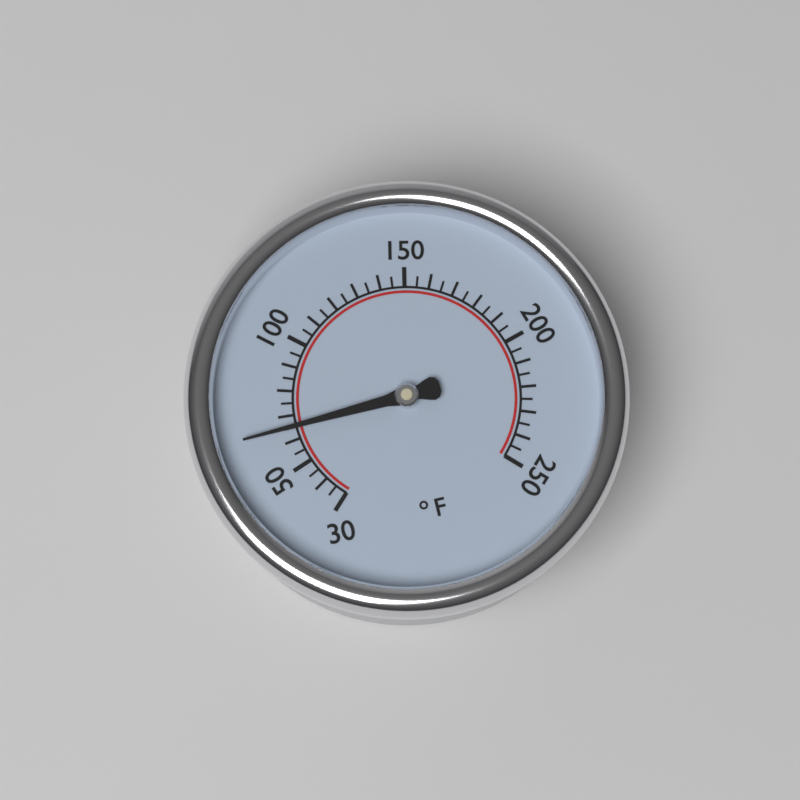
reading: 65 °F
